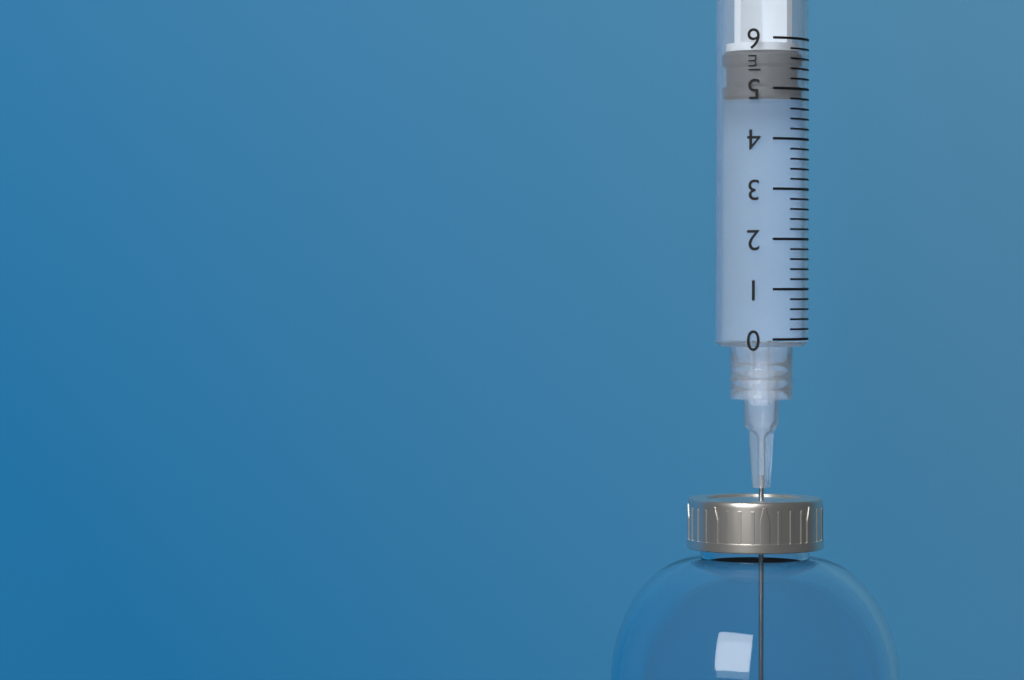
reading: 4.8 ml
